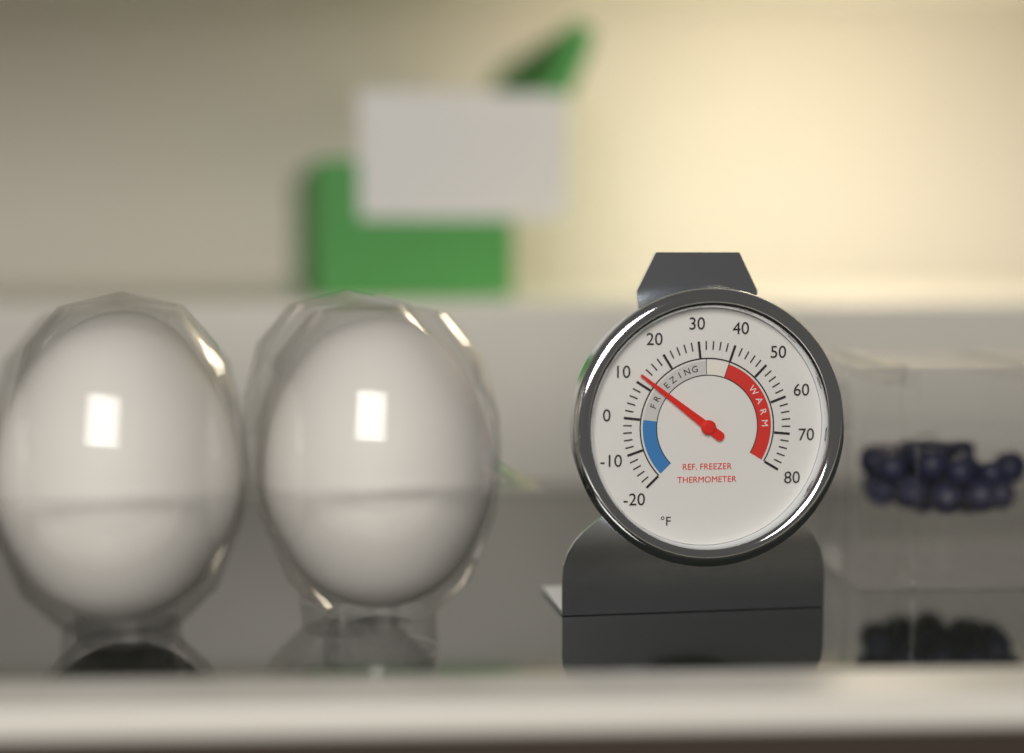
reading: 12 °F
